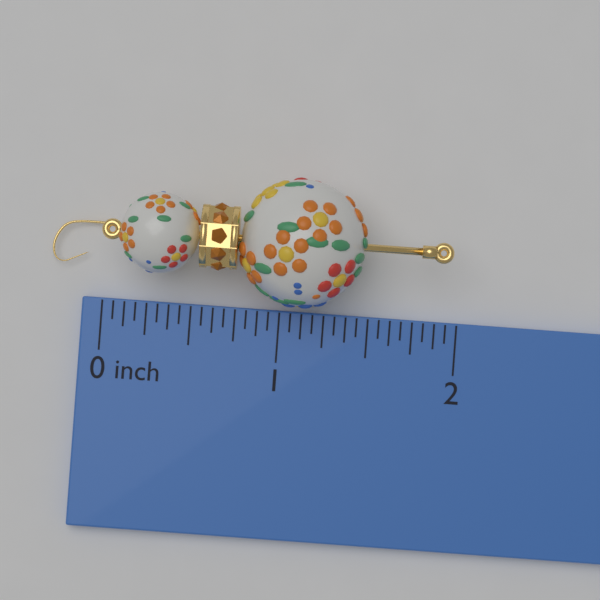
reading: 1.9375 inch
